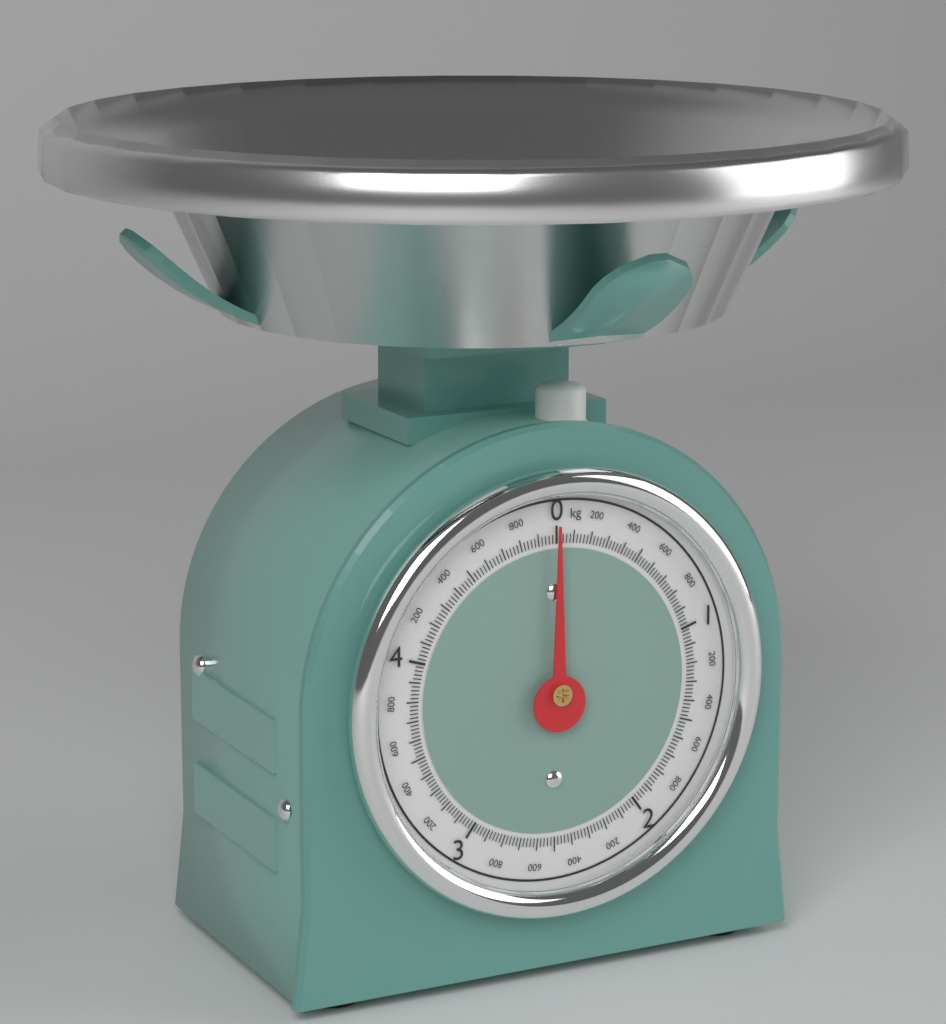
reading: 0.00 kg
